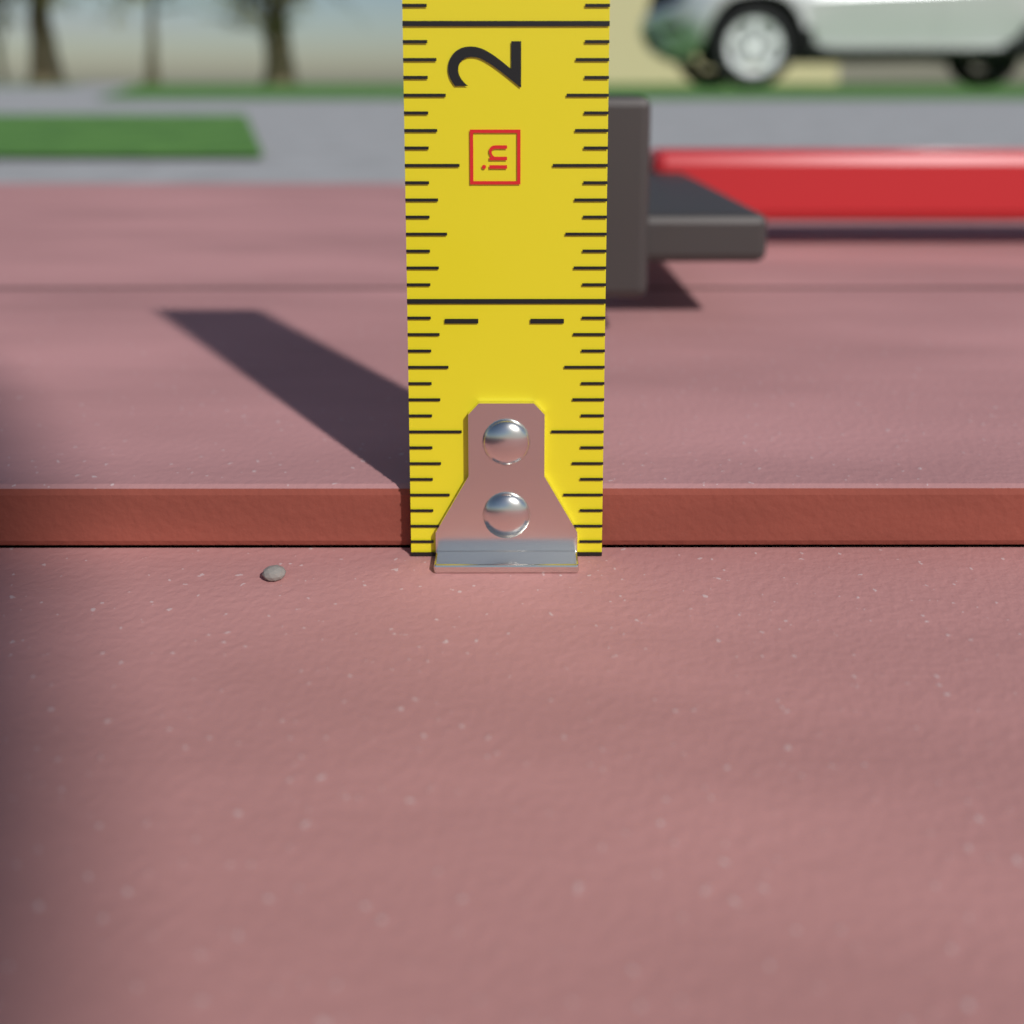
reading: 0.2500 in
